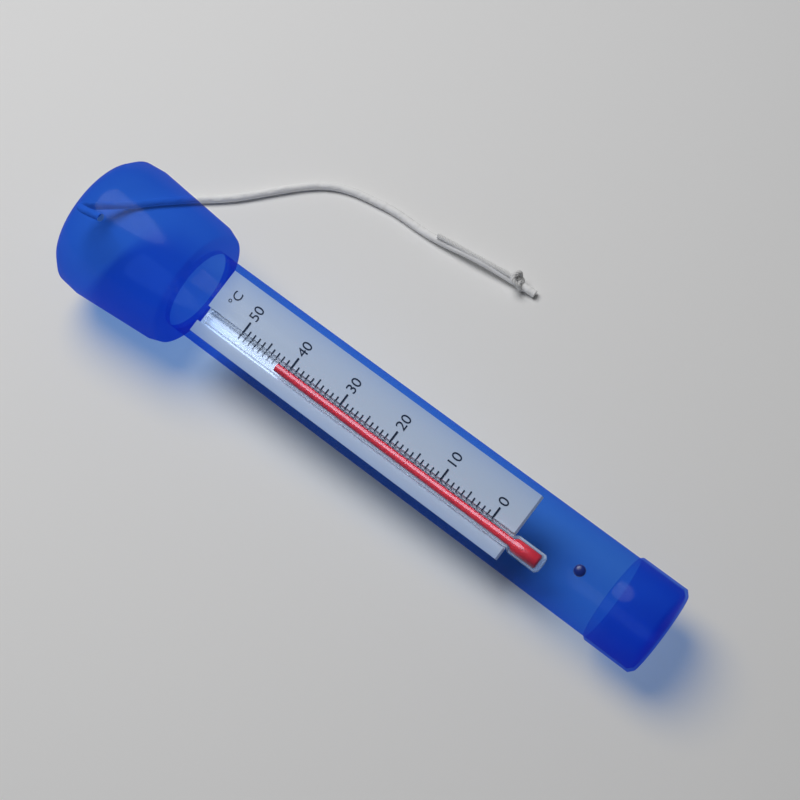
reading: 42 °C
